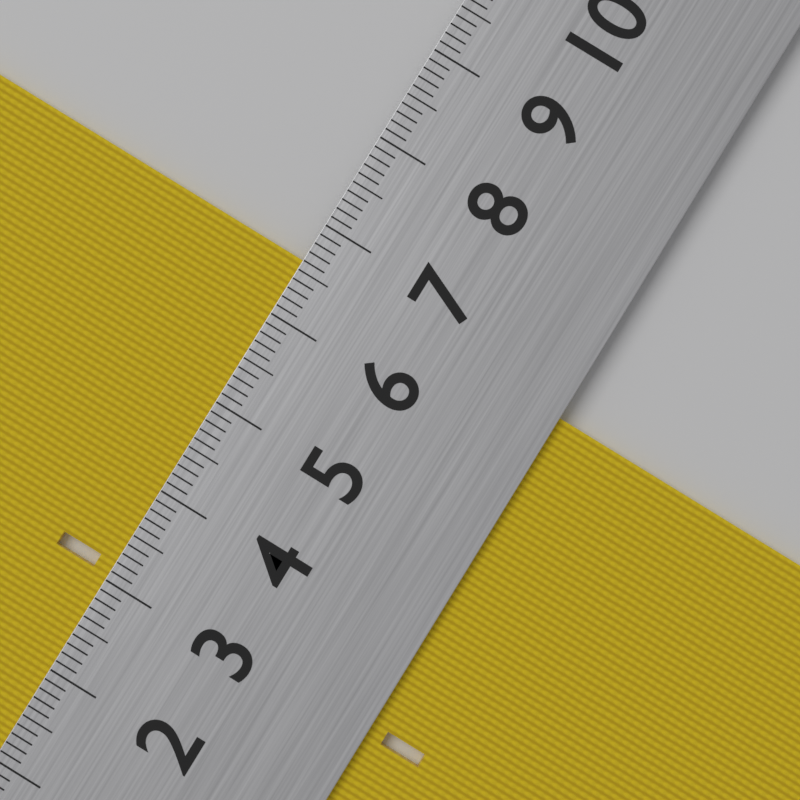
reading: 6.6 cm
